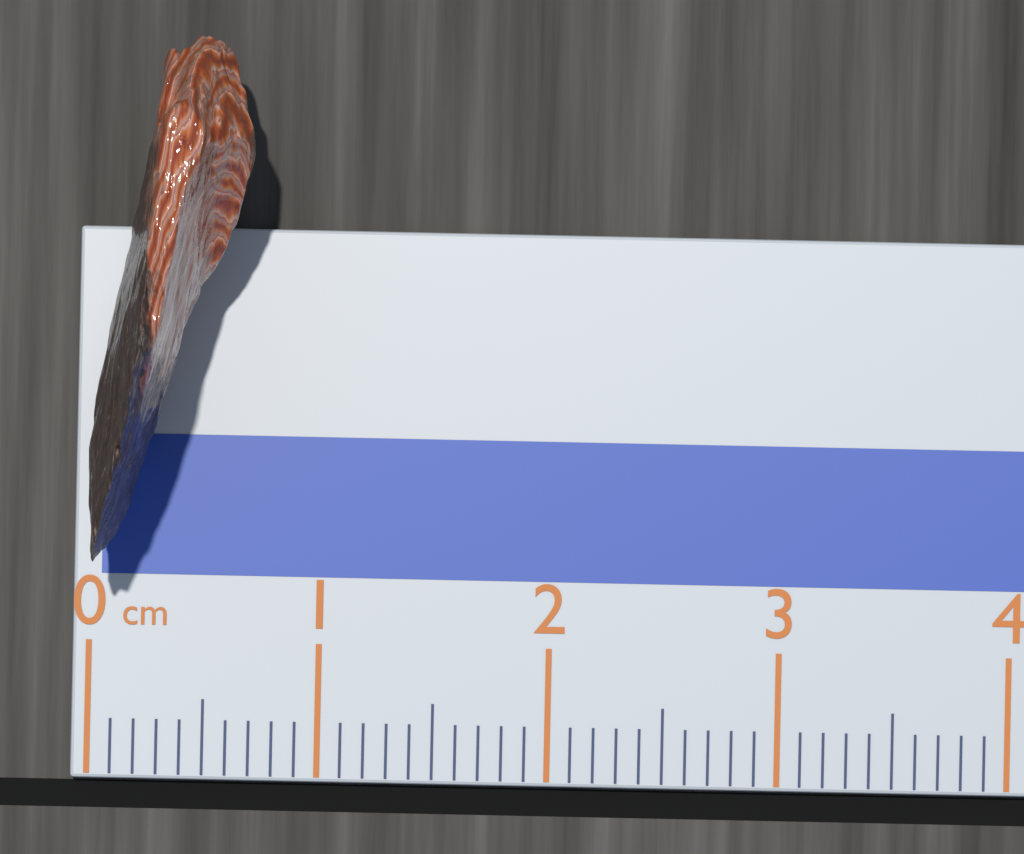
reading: 0.7 cm
